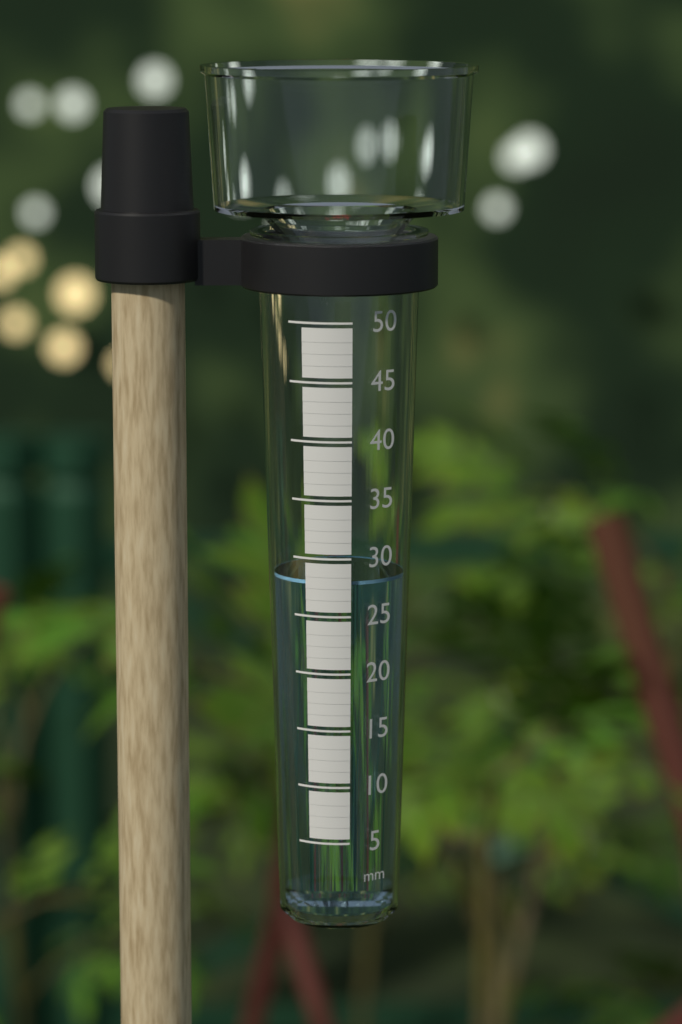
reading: 28 mm
